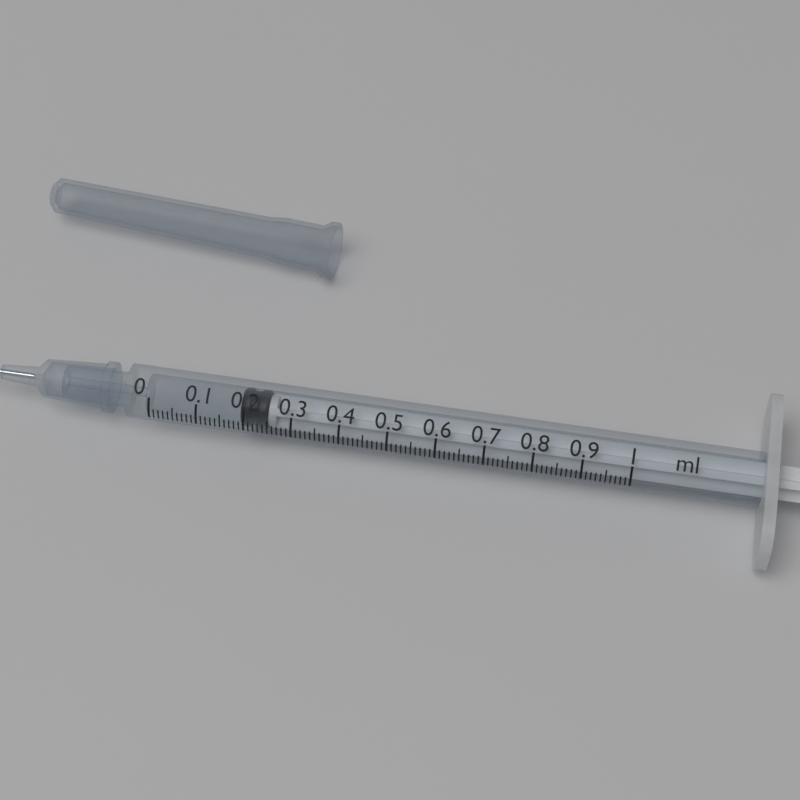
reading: 0.19 ml
